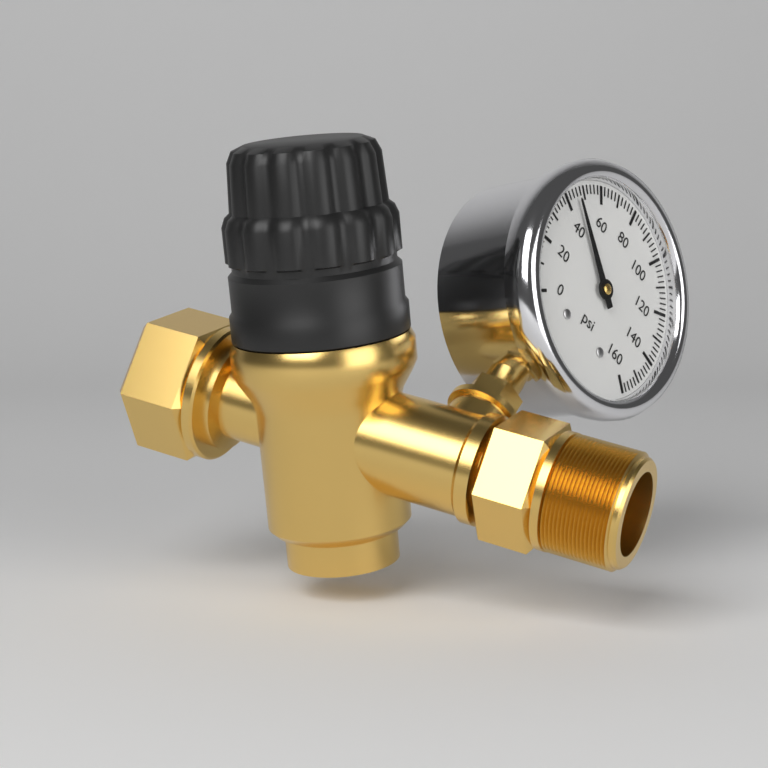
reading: 46 psi
